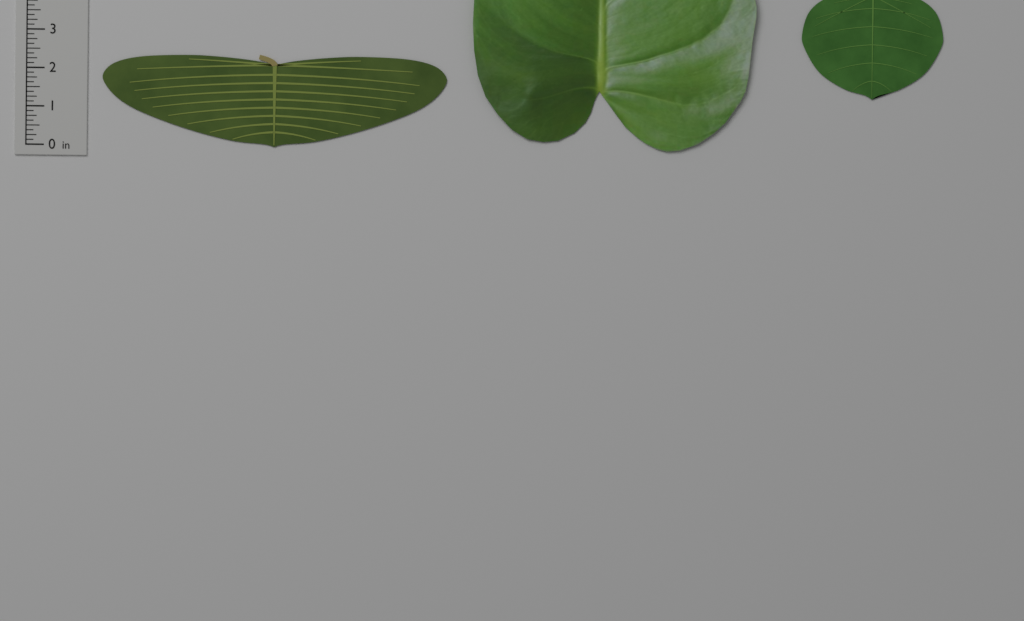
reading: 2.375 in
